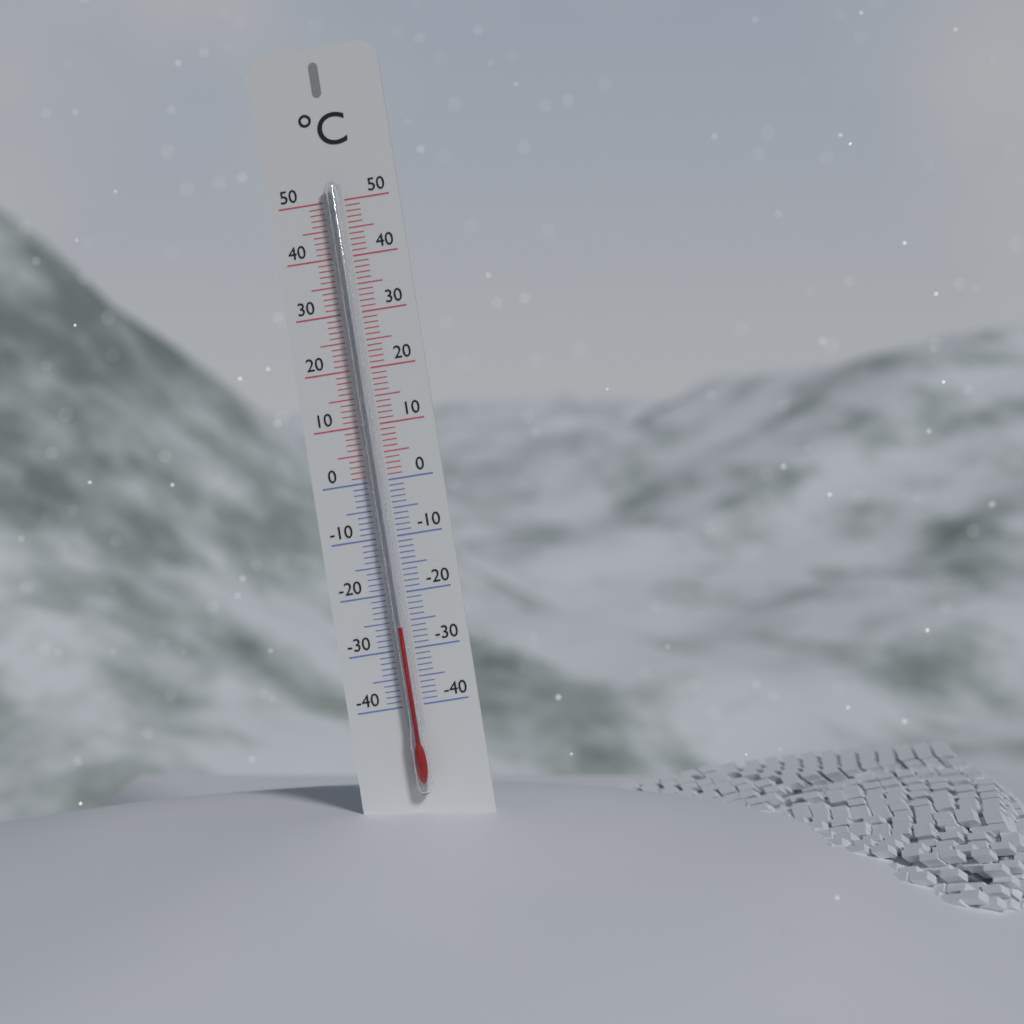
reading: -26 °C
